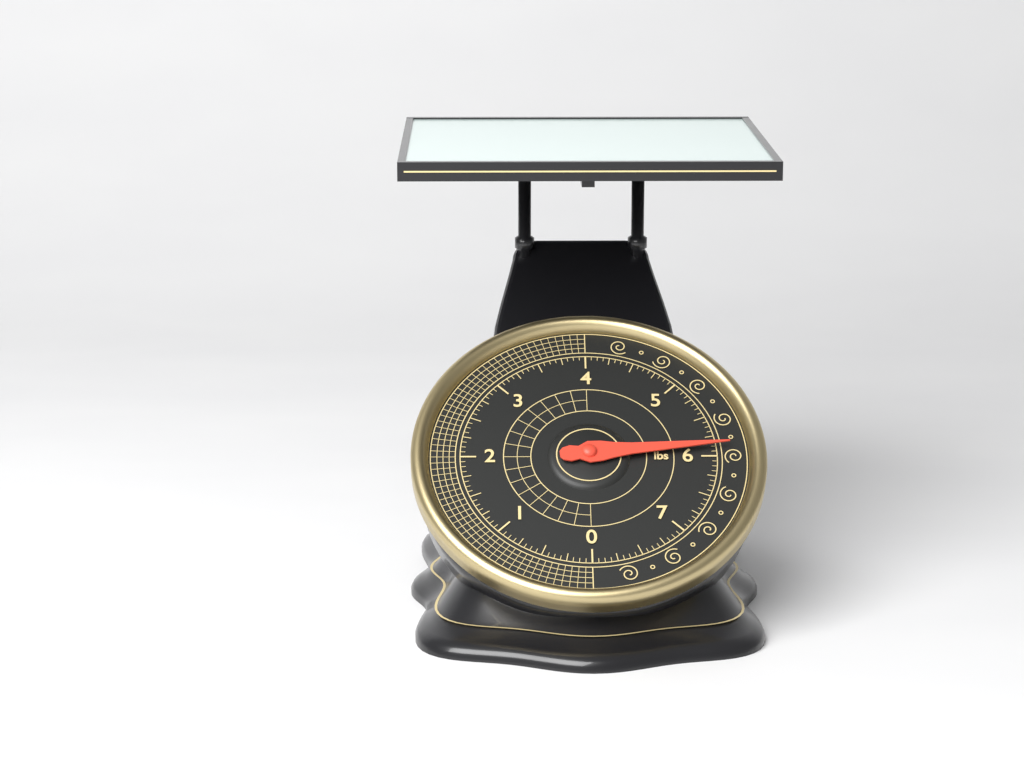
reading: 5.8750 lbs
